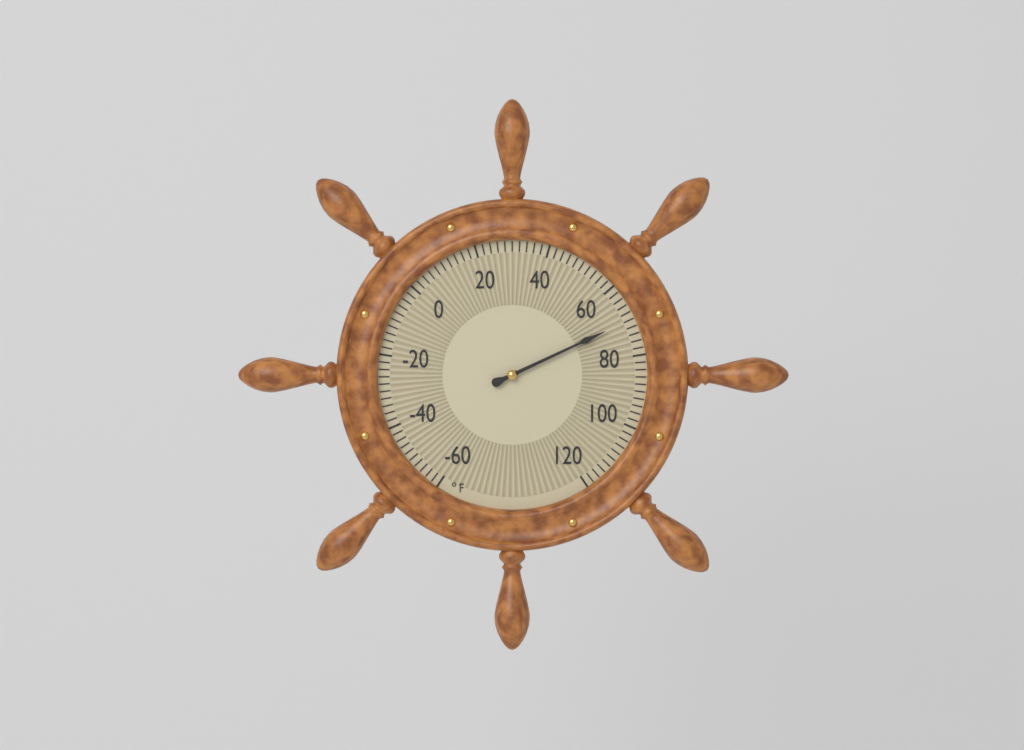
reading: 70 °F
